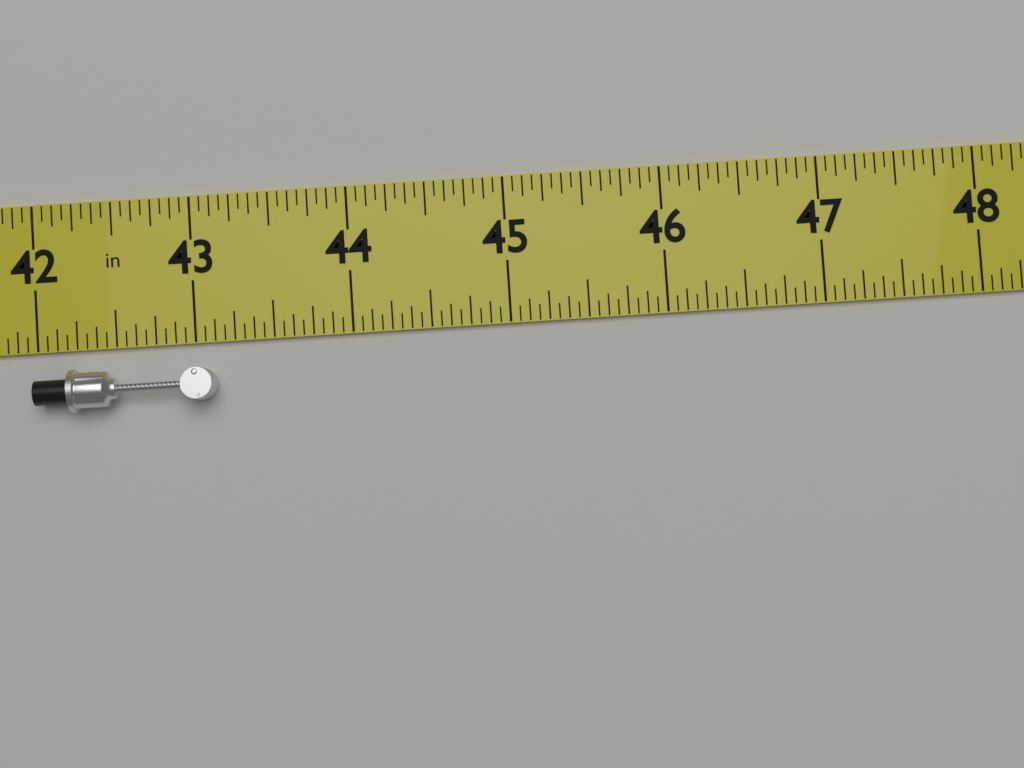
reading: 43.1250 in
